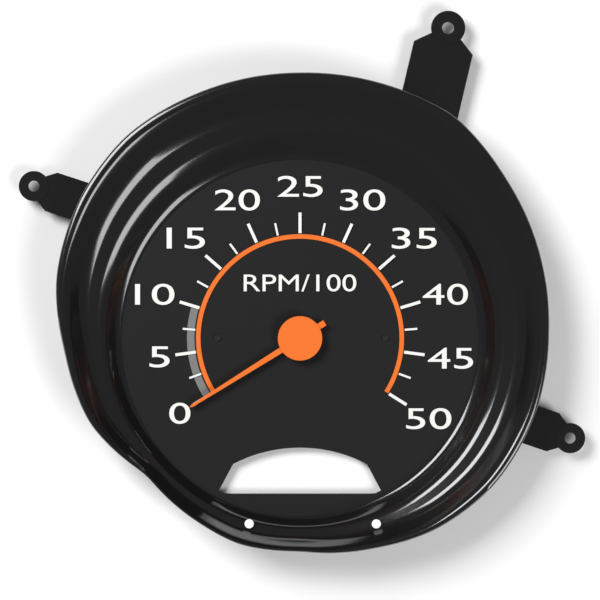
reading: 0 RPM
